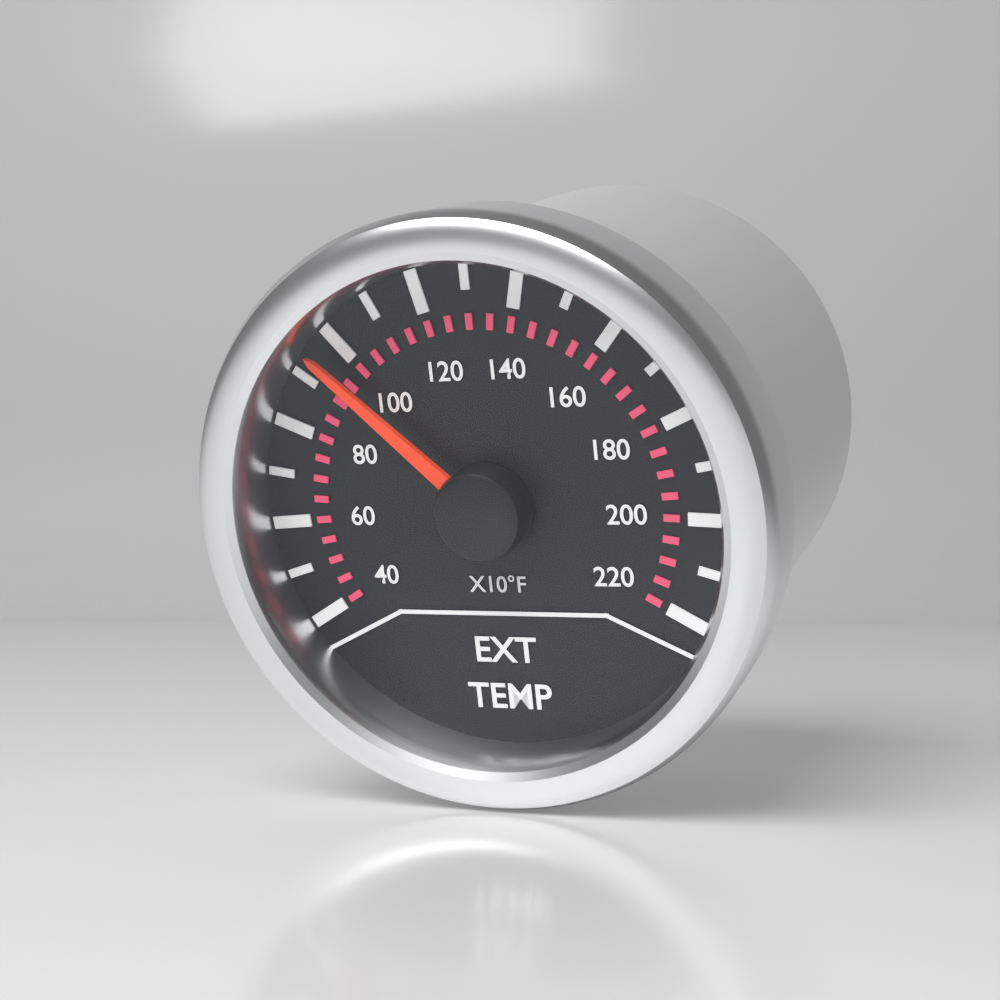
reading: 950 °F
